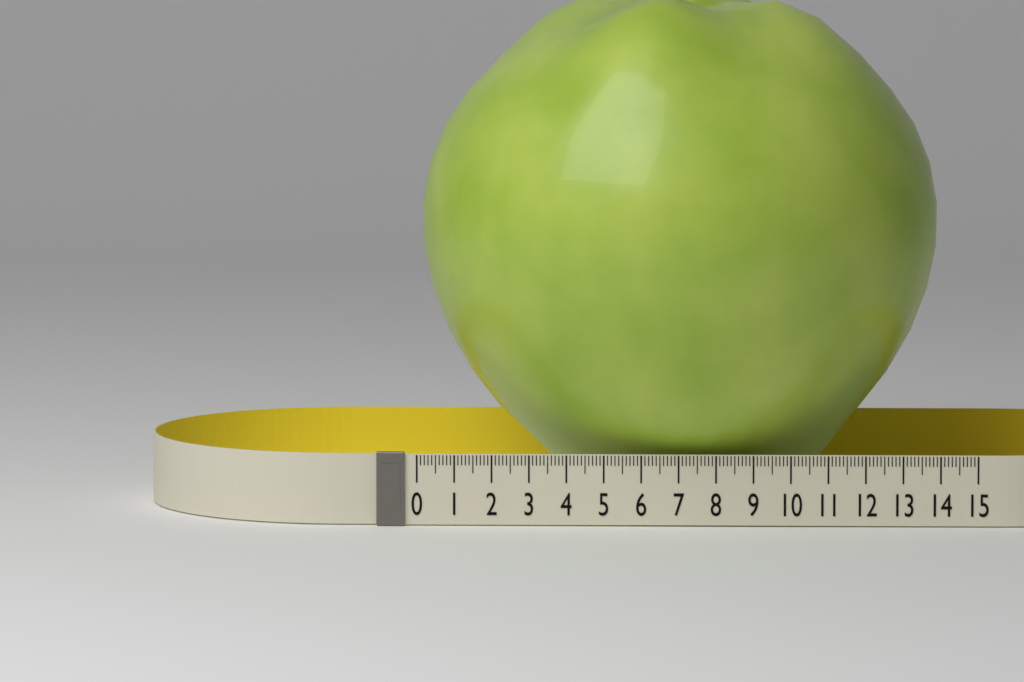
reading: 14.0 (no unit)
